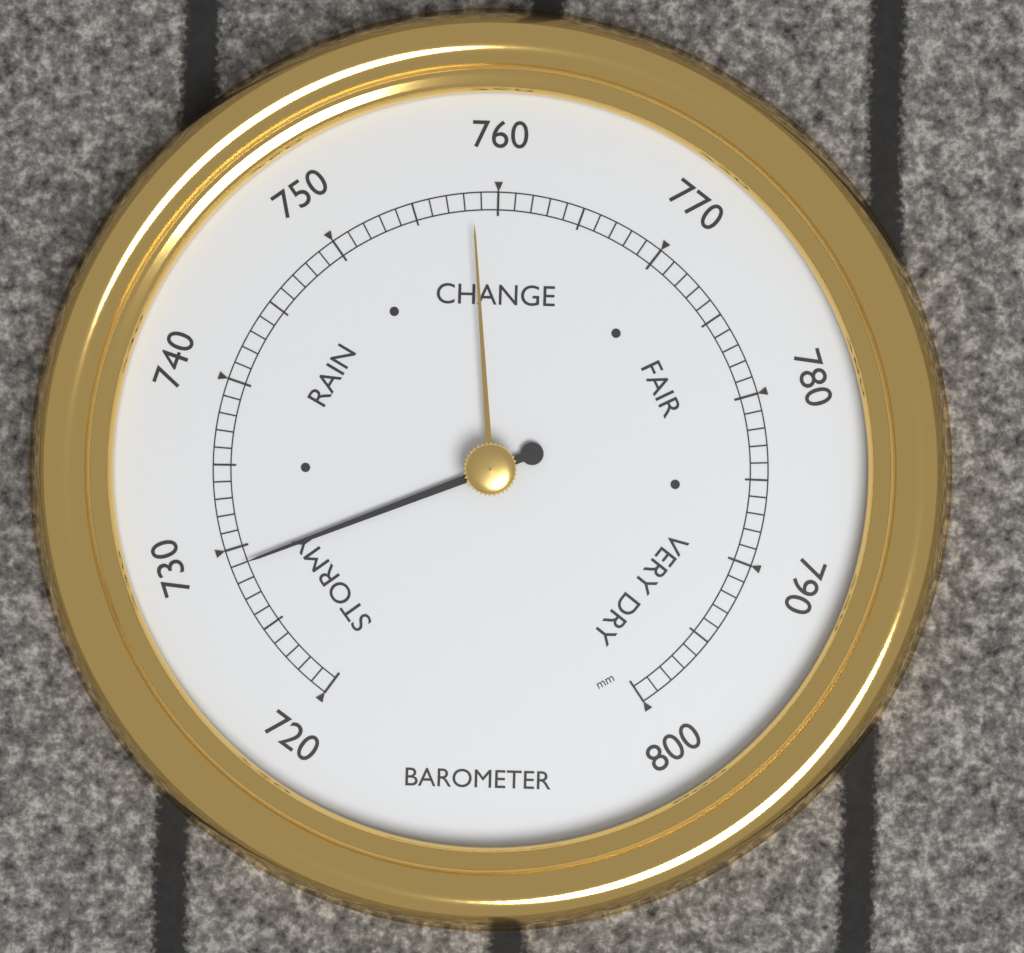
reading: 729 mm
